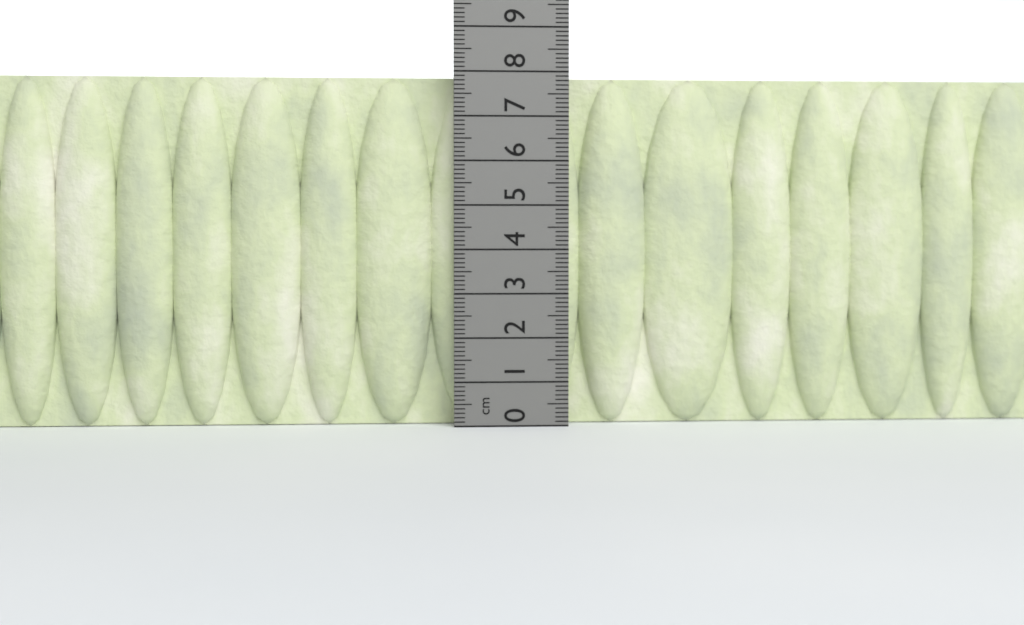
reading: 7.9 cm
